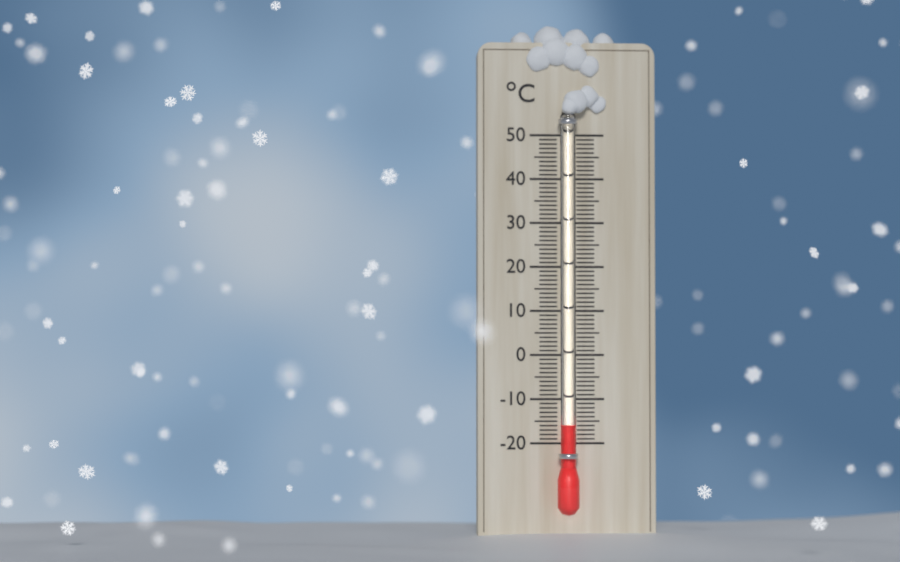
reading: -16 °C
